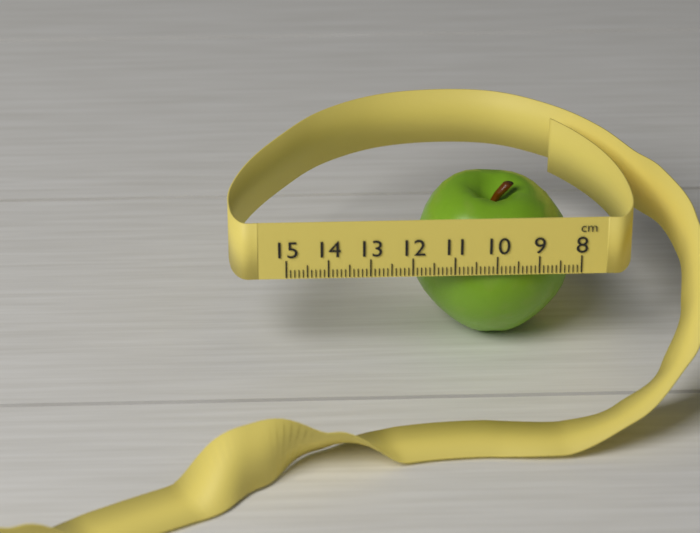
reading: 11.9 cm
